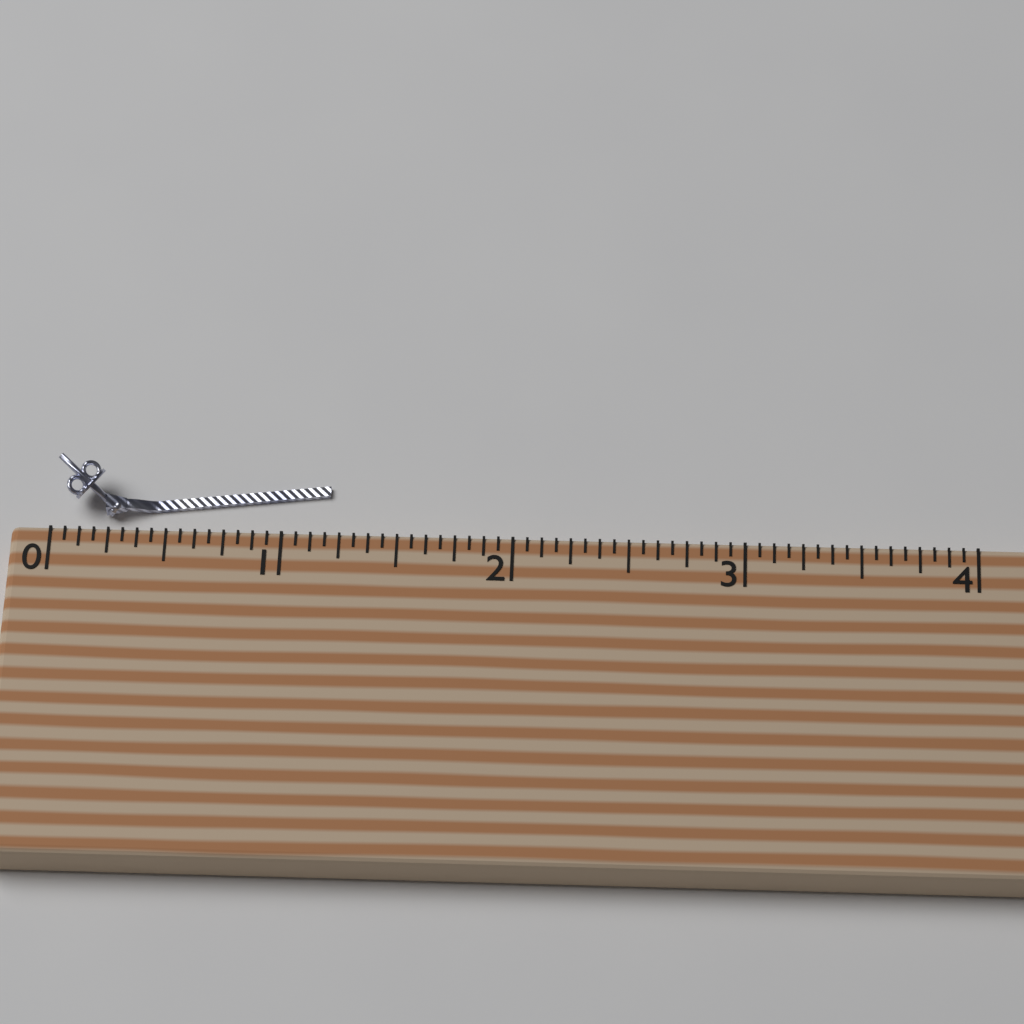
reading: 1.1875 (no unit)
